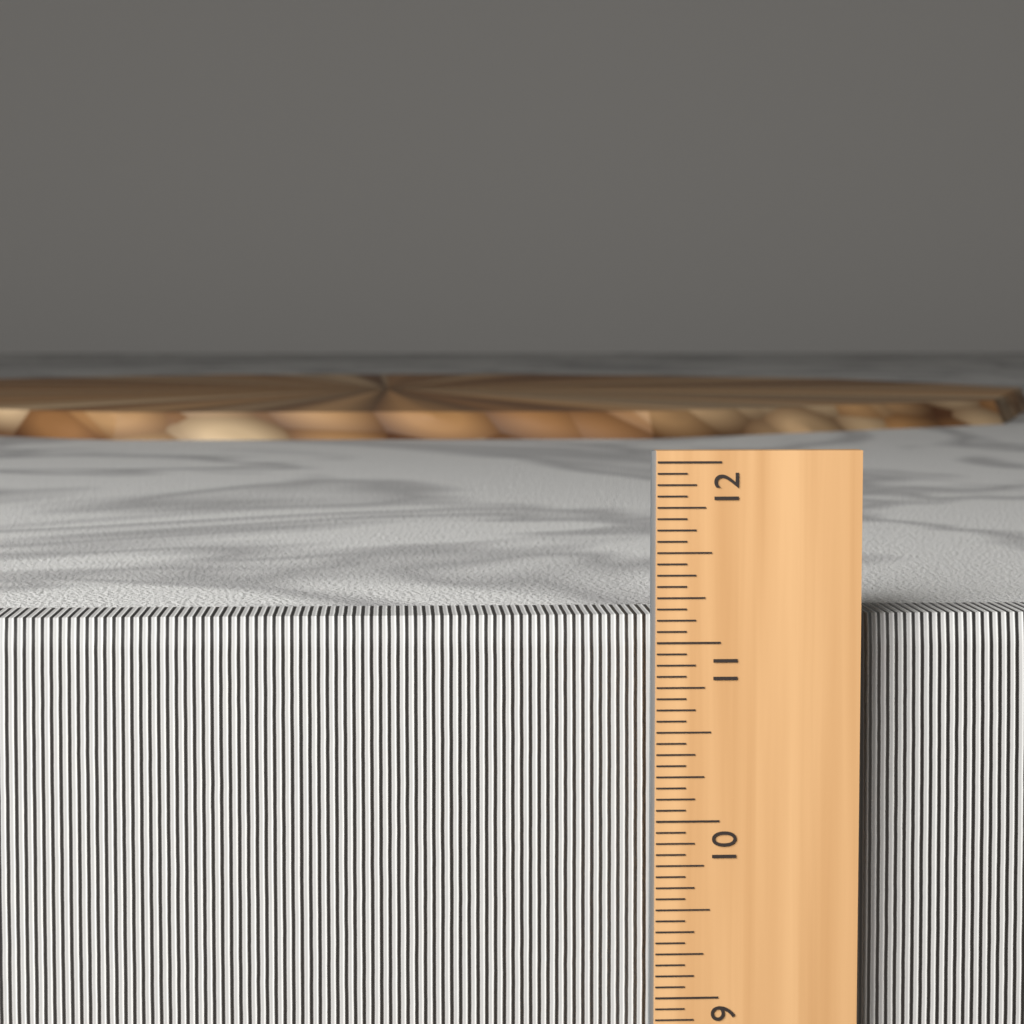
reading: 11.1250 in
